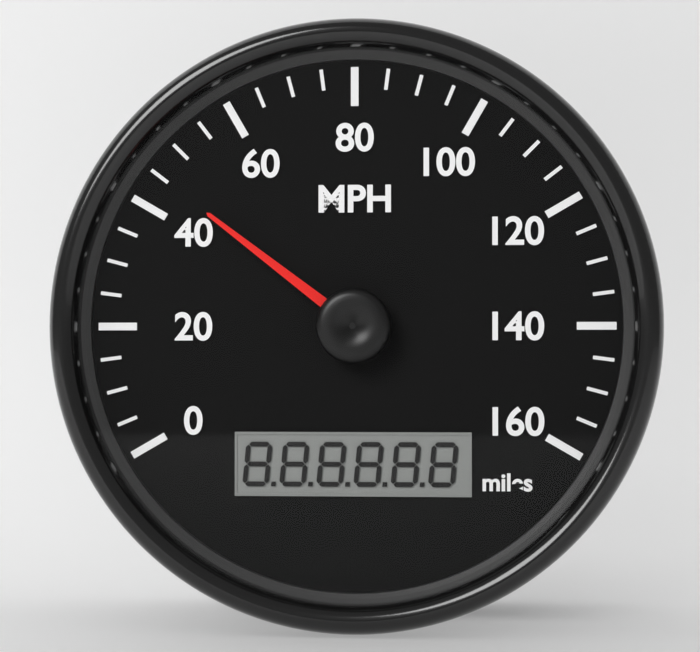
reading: 45 mph
